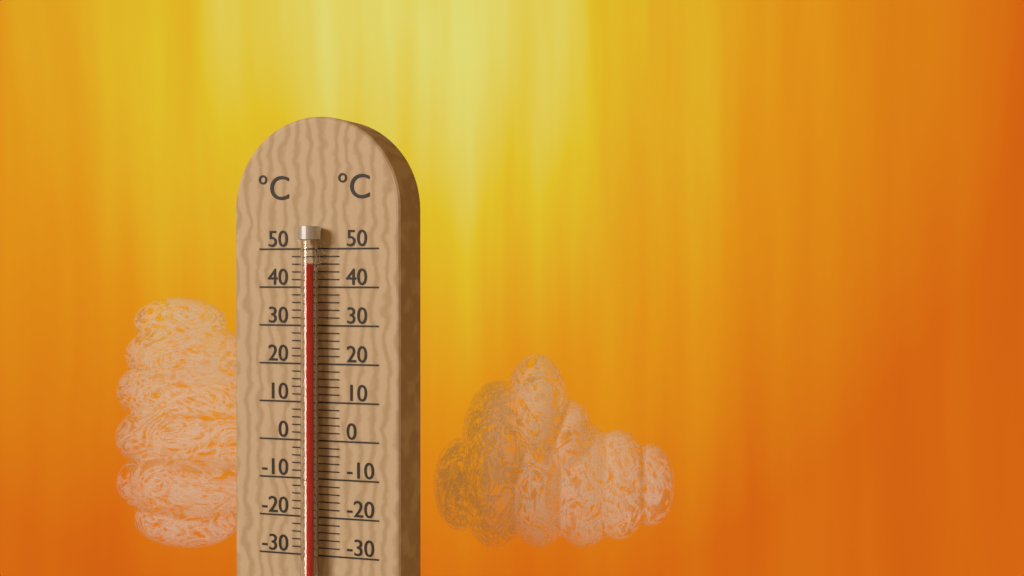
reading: 46 °C
